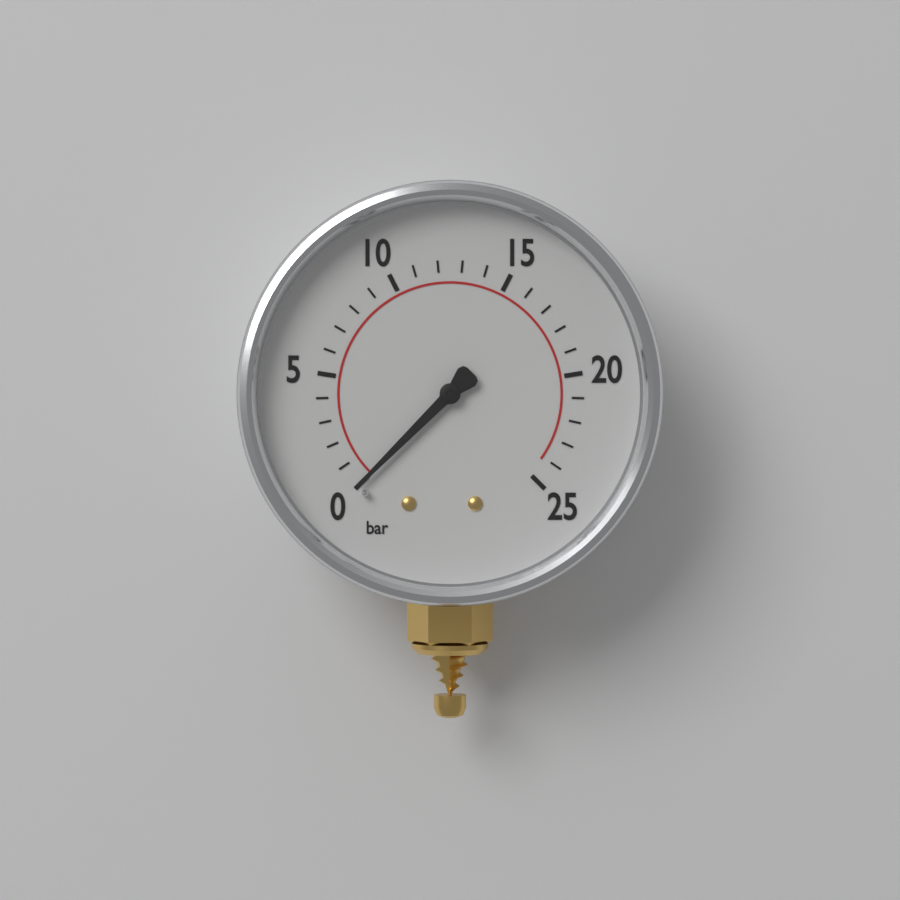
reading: 0 bar
